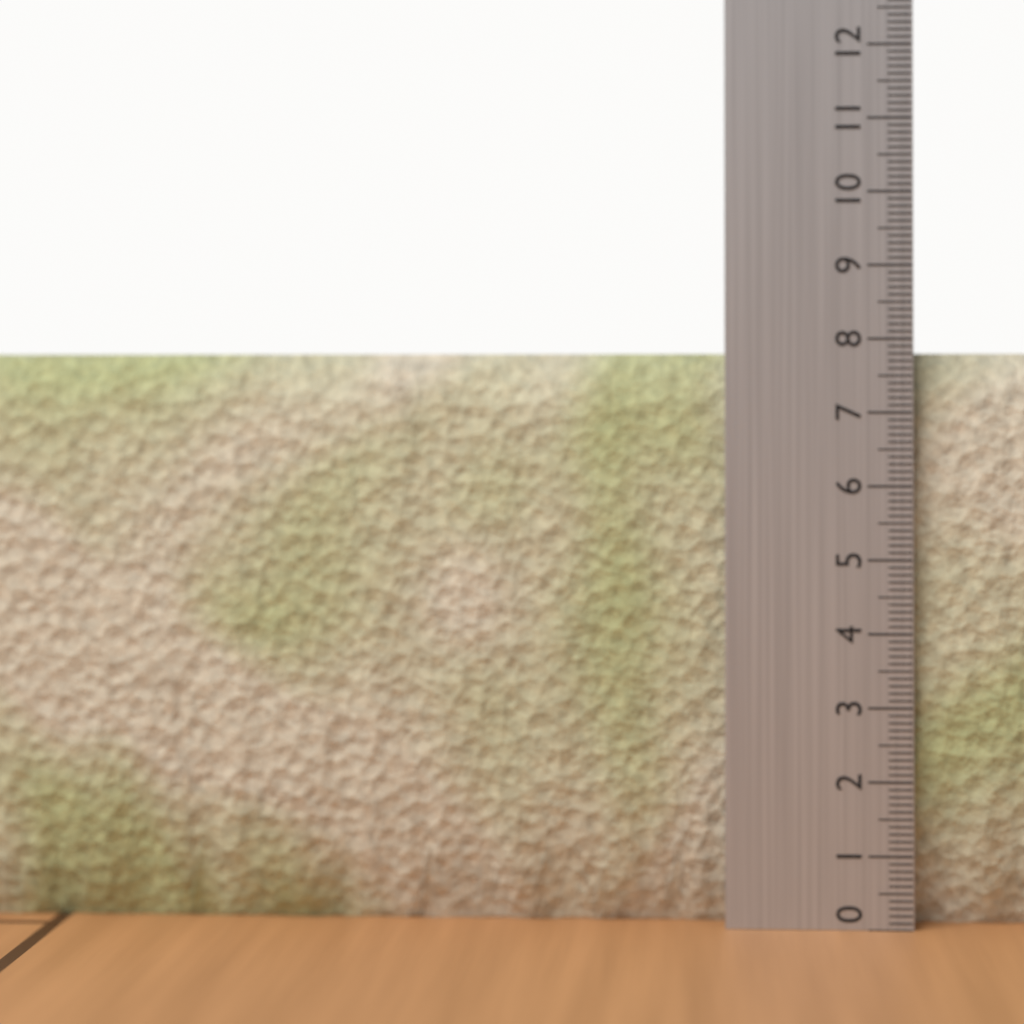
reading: 7.8 (no unit)
